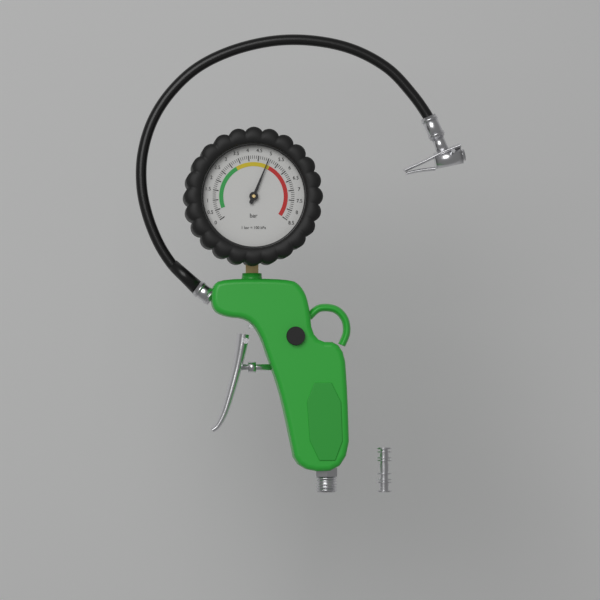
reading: 5.0 bar
